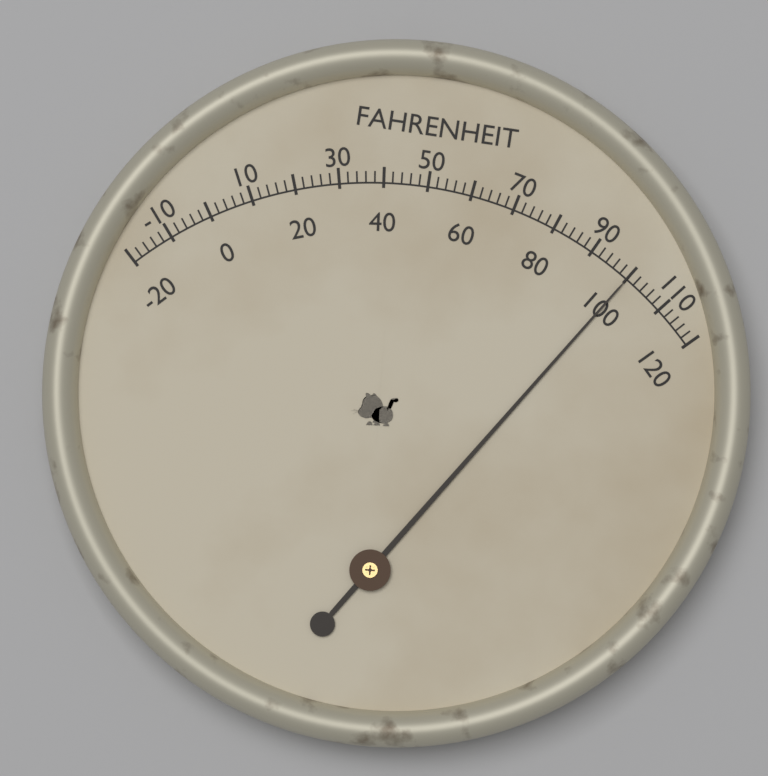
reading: 100 °F
